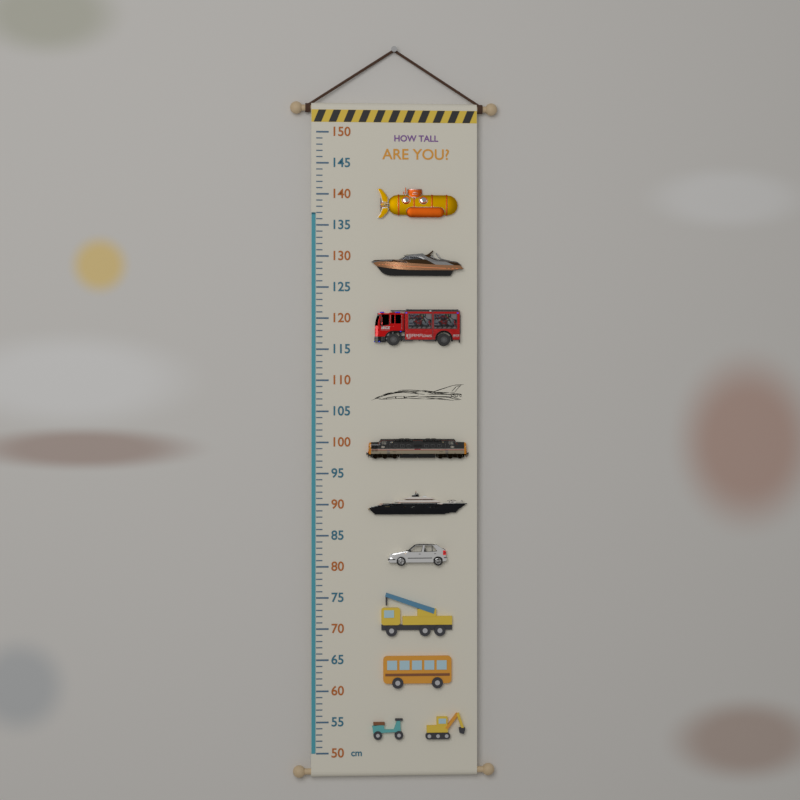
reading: 137 cm
